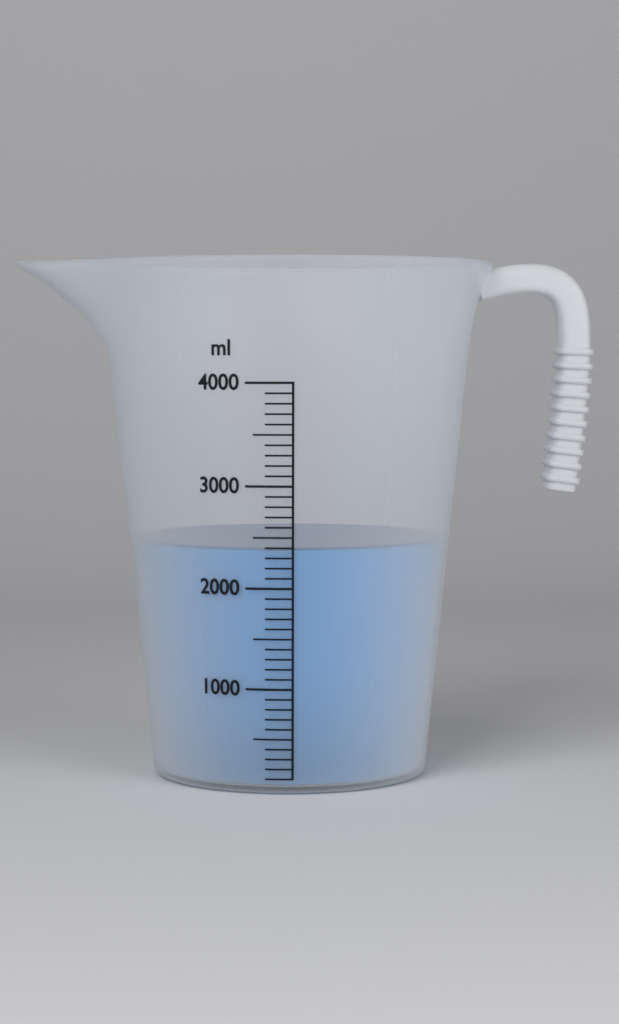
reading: 2400 ml
